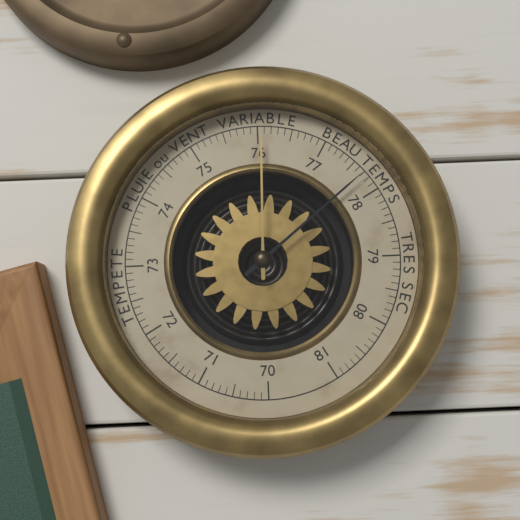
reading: 77.7 (no unit)
